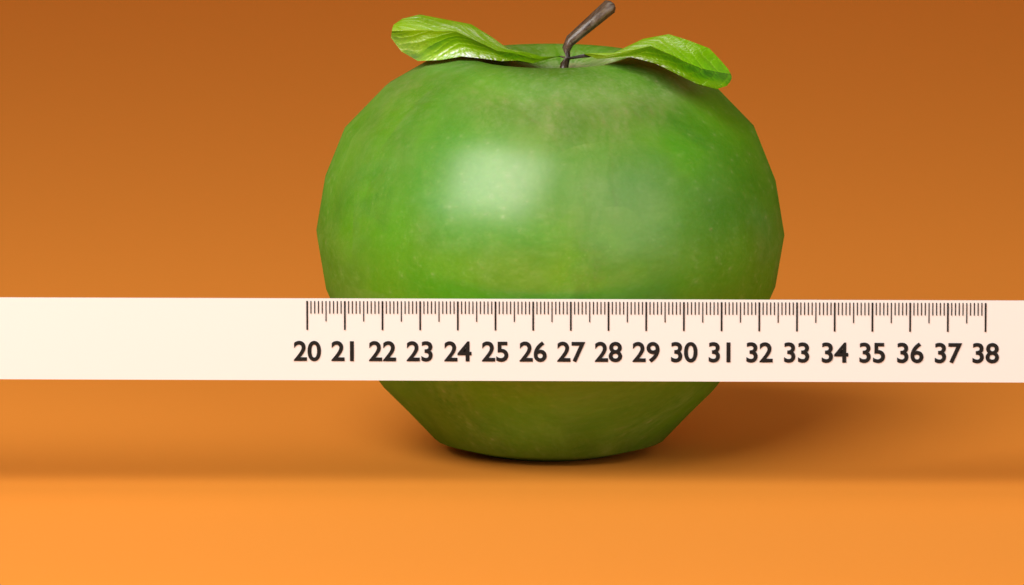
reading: 32.7 (no unit)
